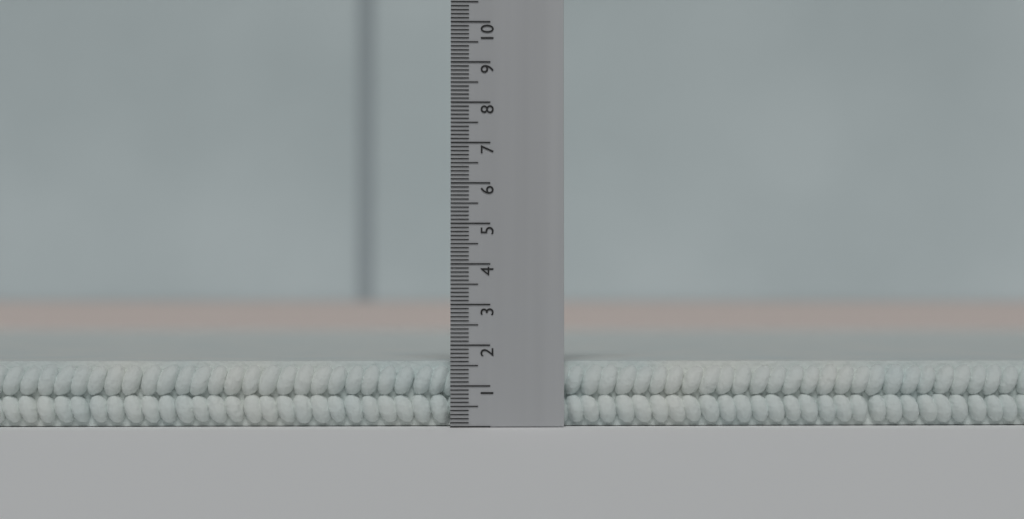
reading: 1.6 (no unit)
